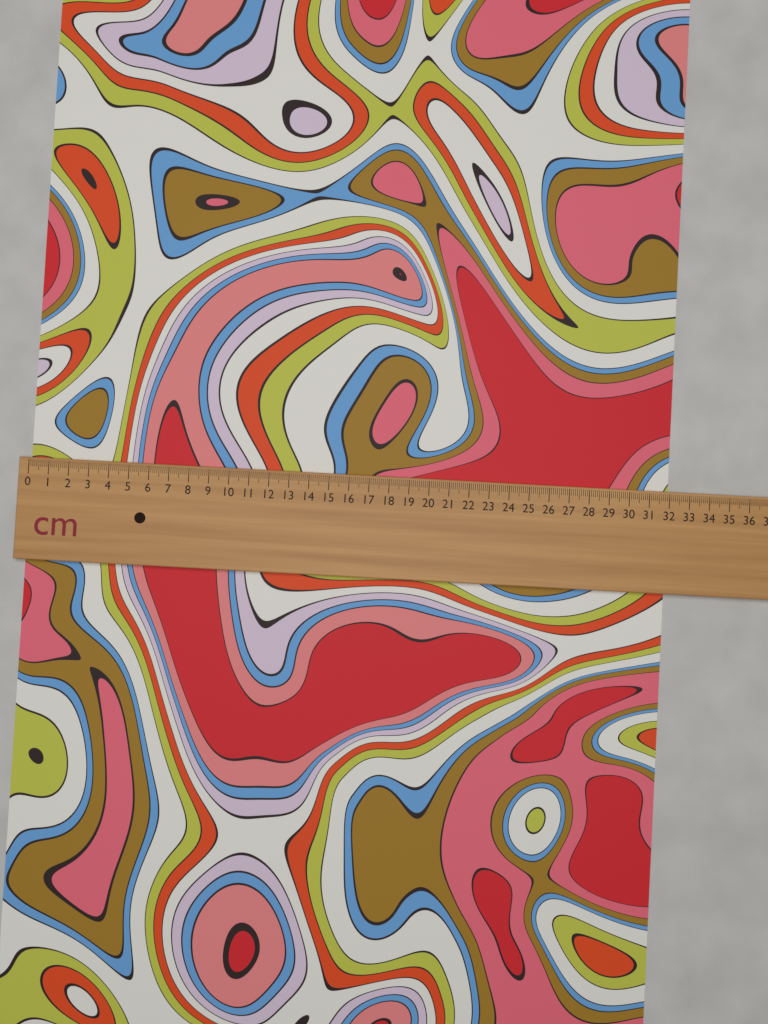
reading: 32.0 cm
